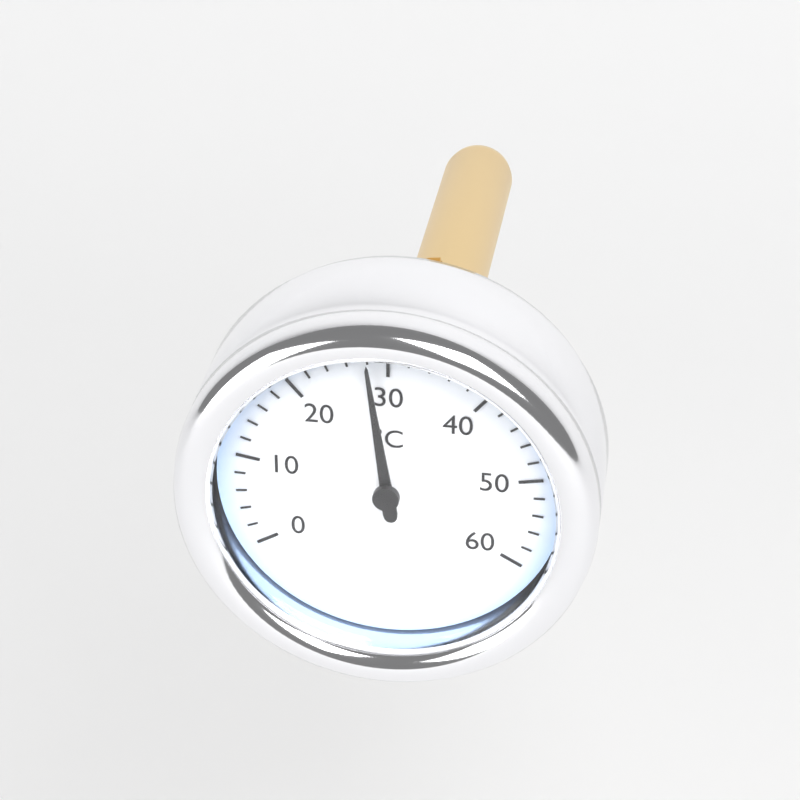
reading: 28 °C
